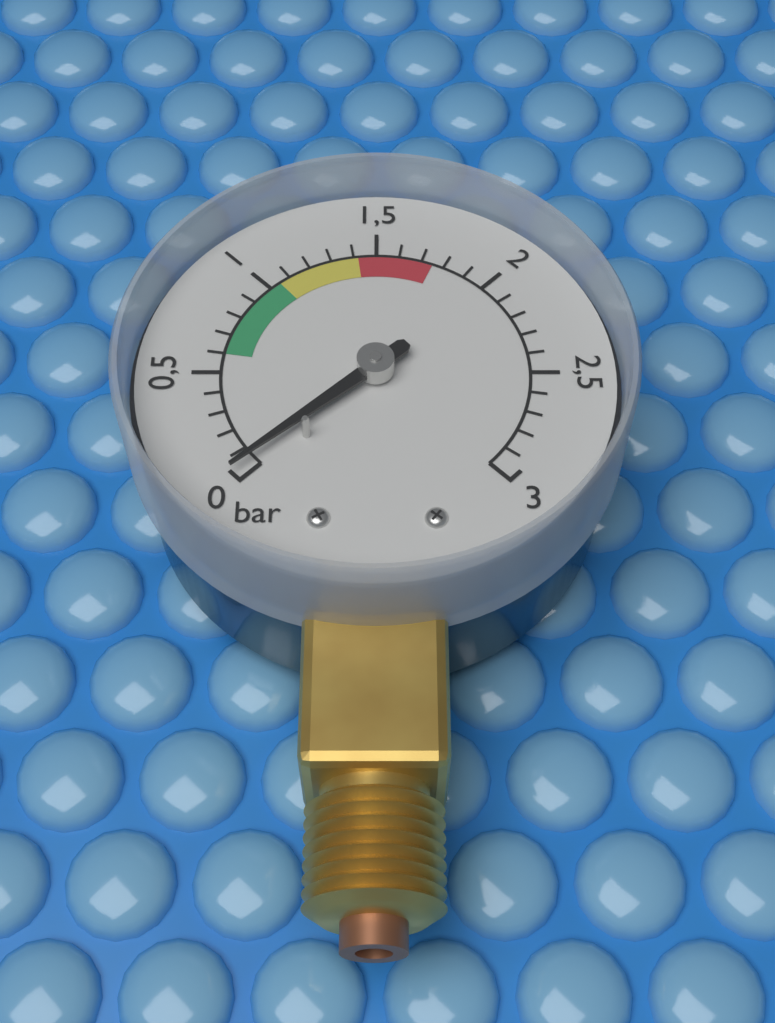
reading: 0.05 bar
